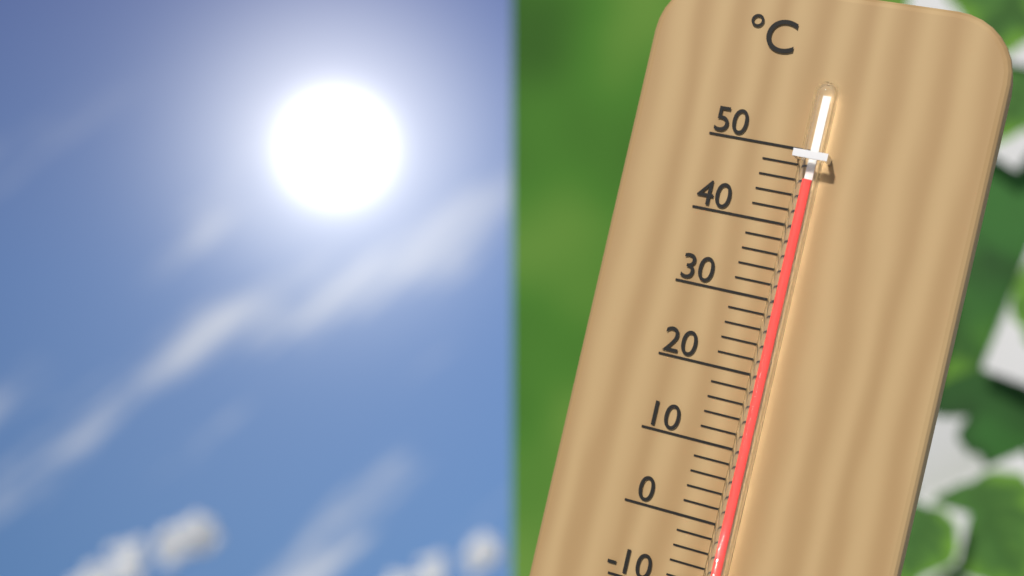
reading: 46 °C
